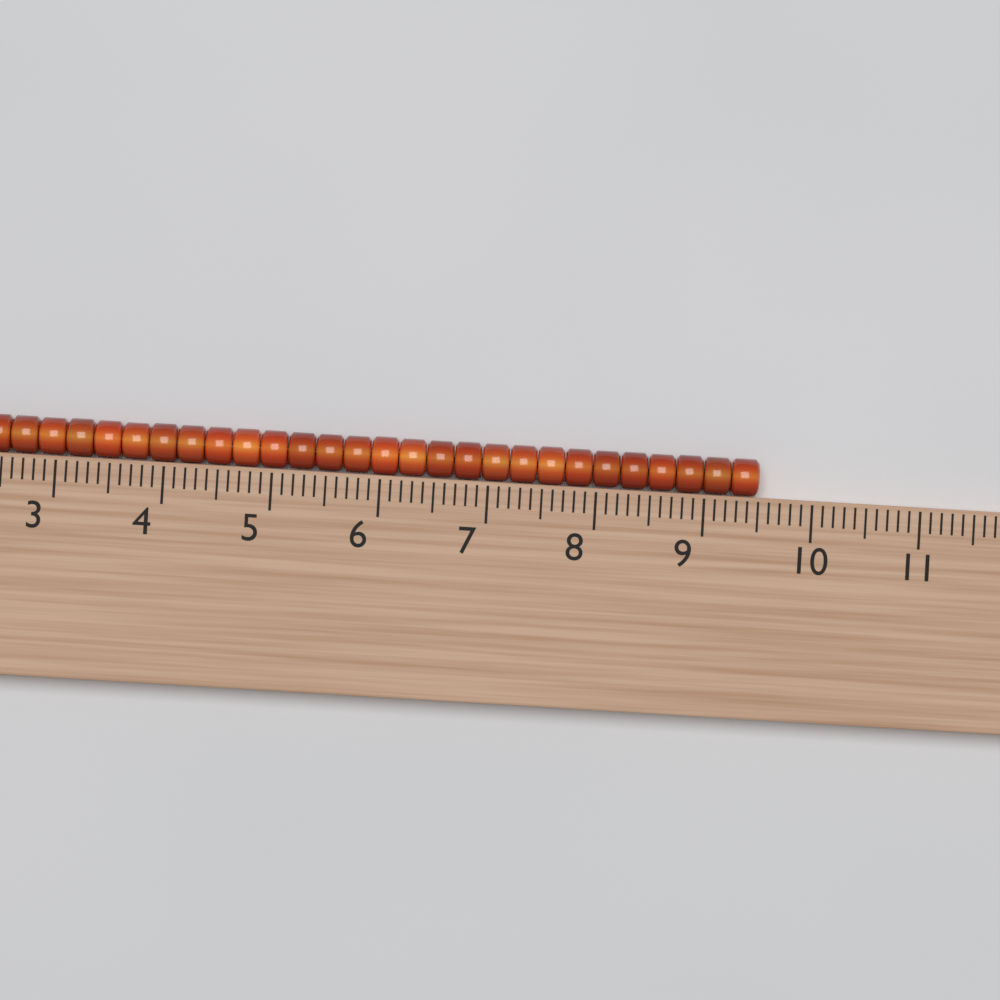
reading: 9.5 (no unit)
